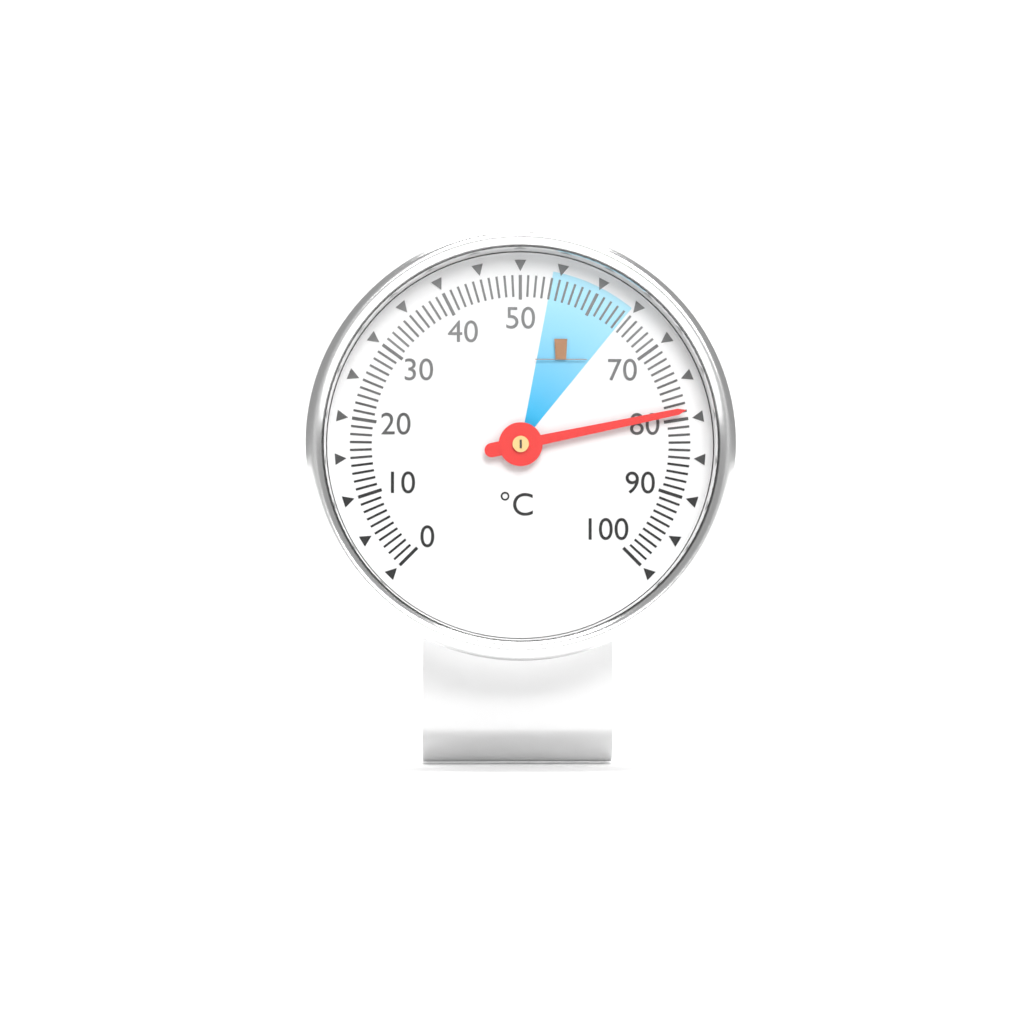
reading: 79 °C
